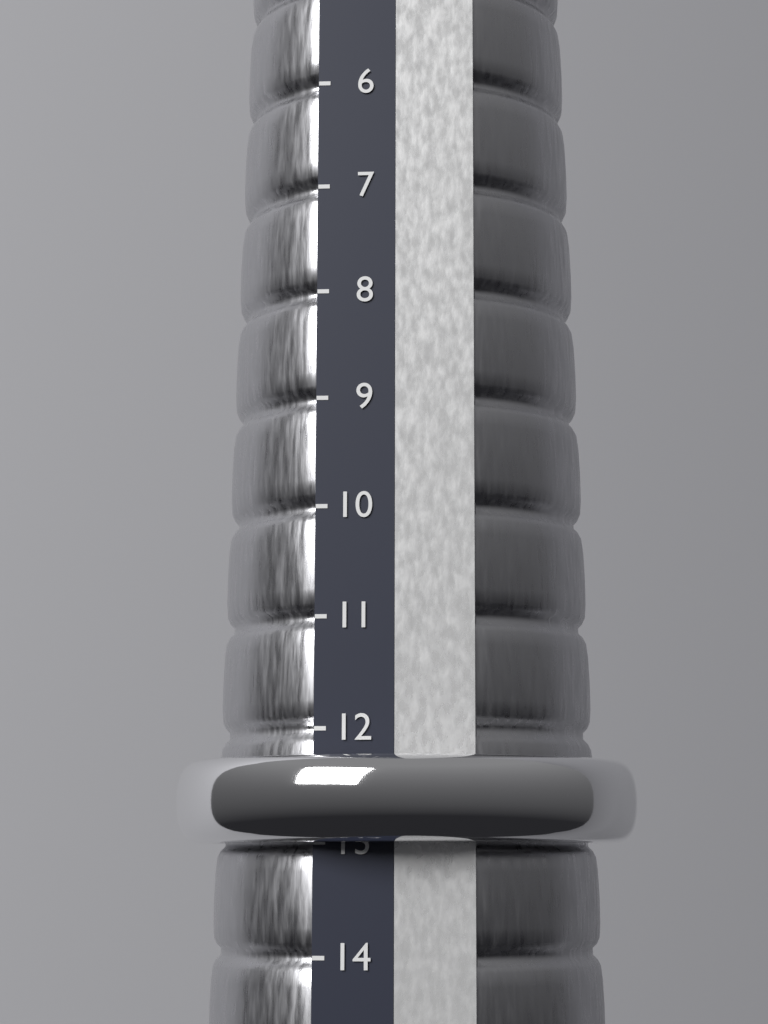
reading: 13 (no unit)
